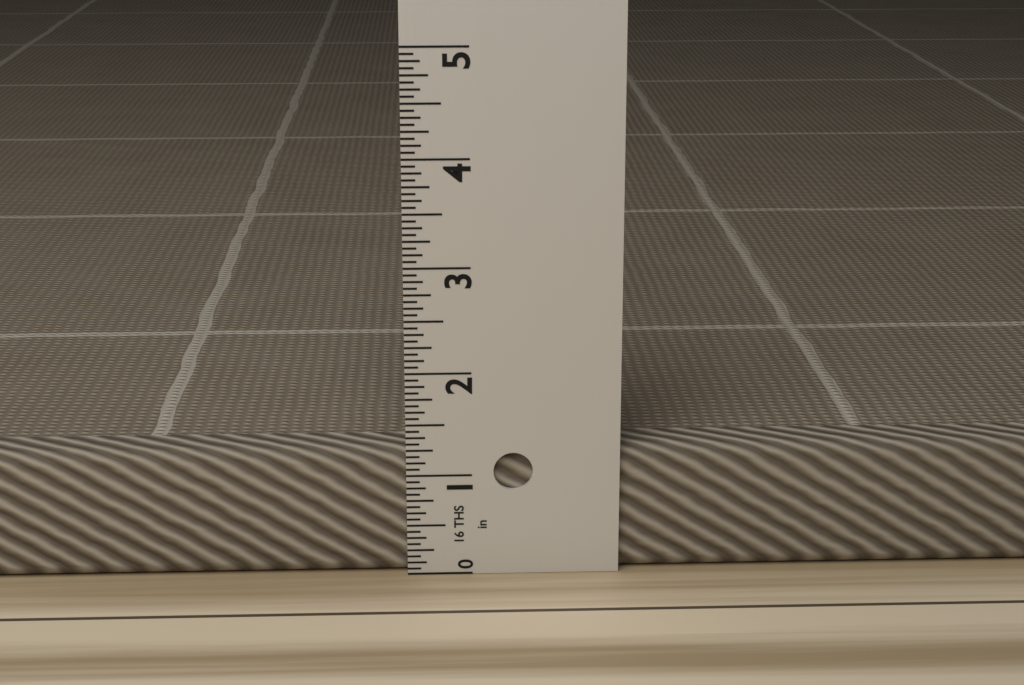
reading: 1.2500 in
